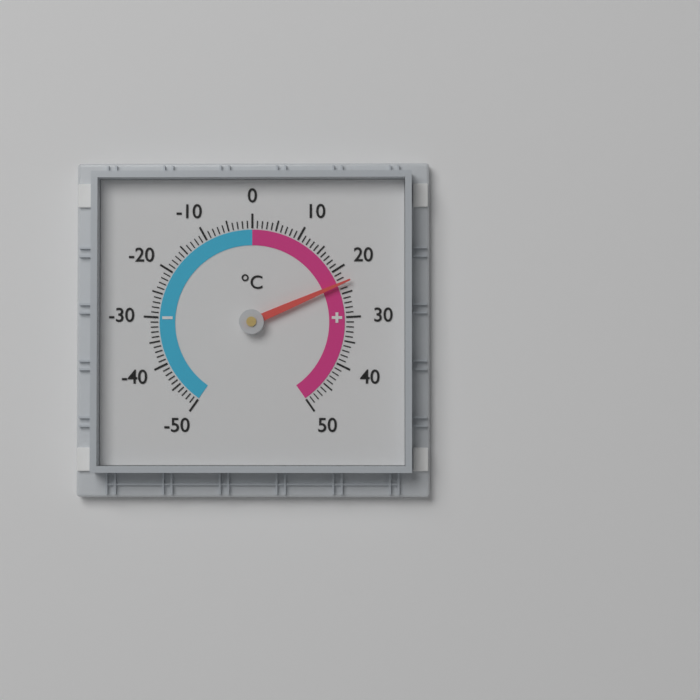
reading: 23 °C
